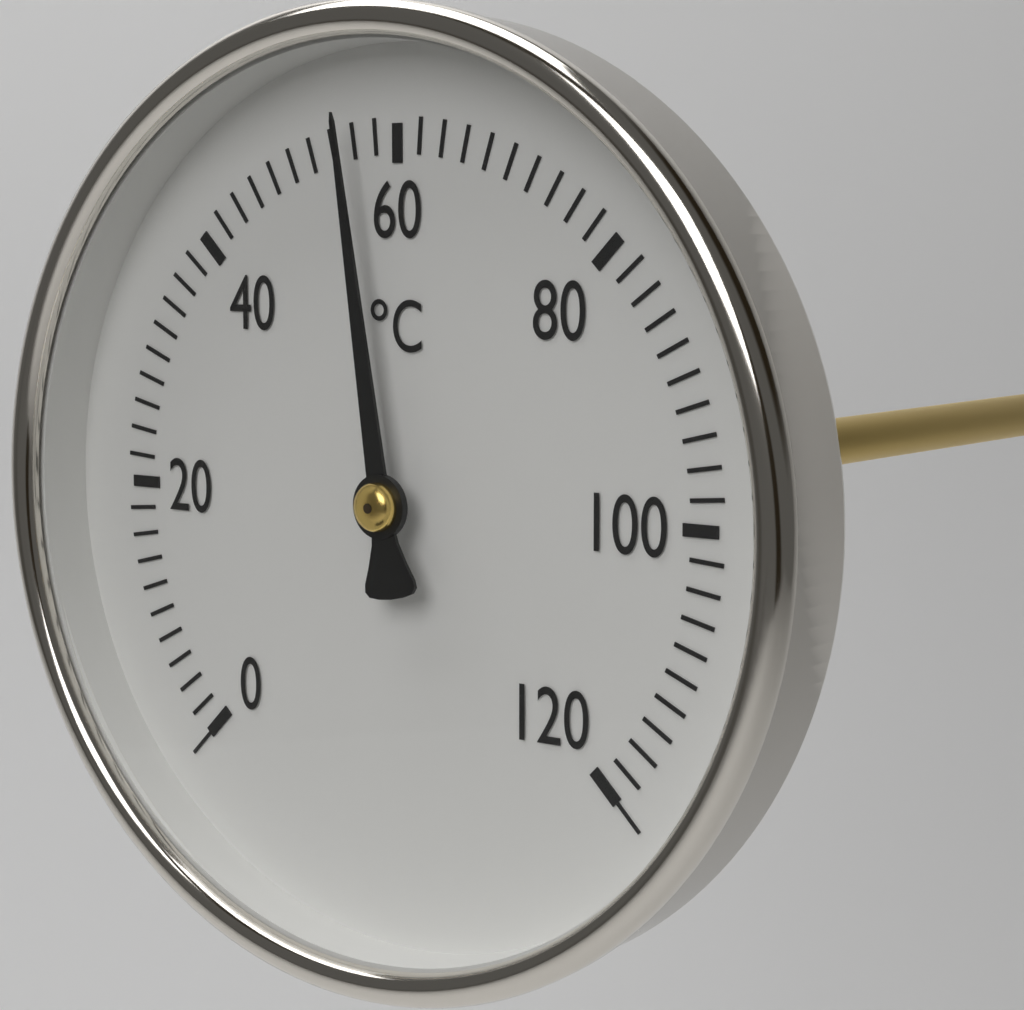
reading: 56 °C
